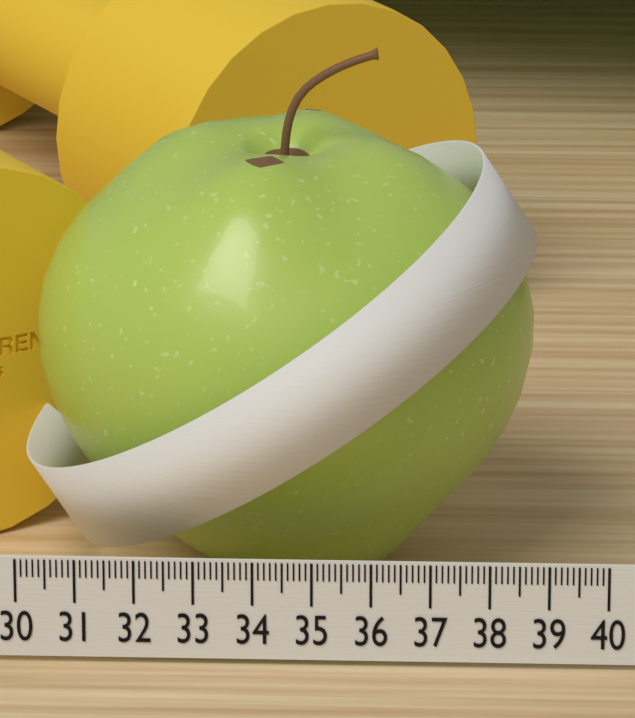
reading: 38.7 (no unit)
